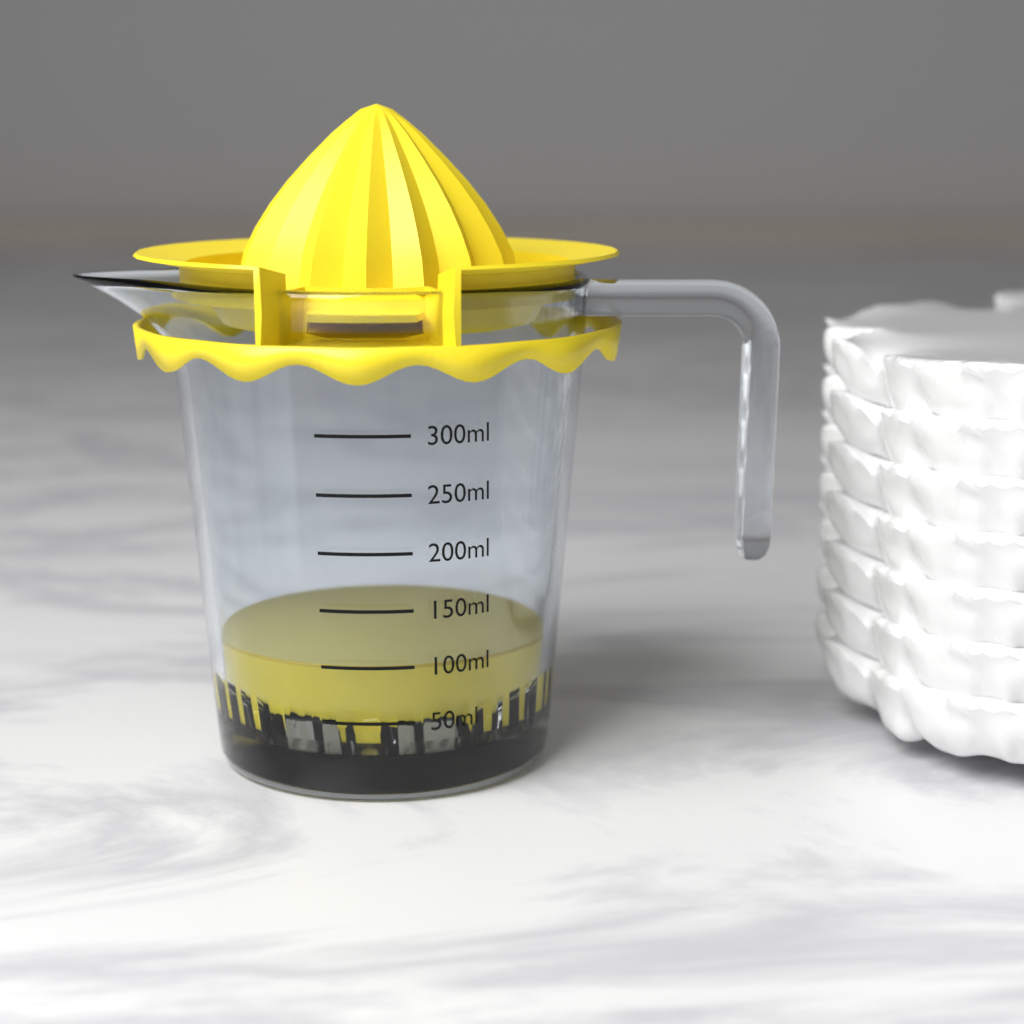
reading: 100 ml
